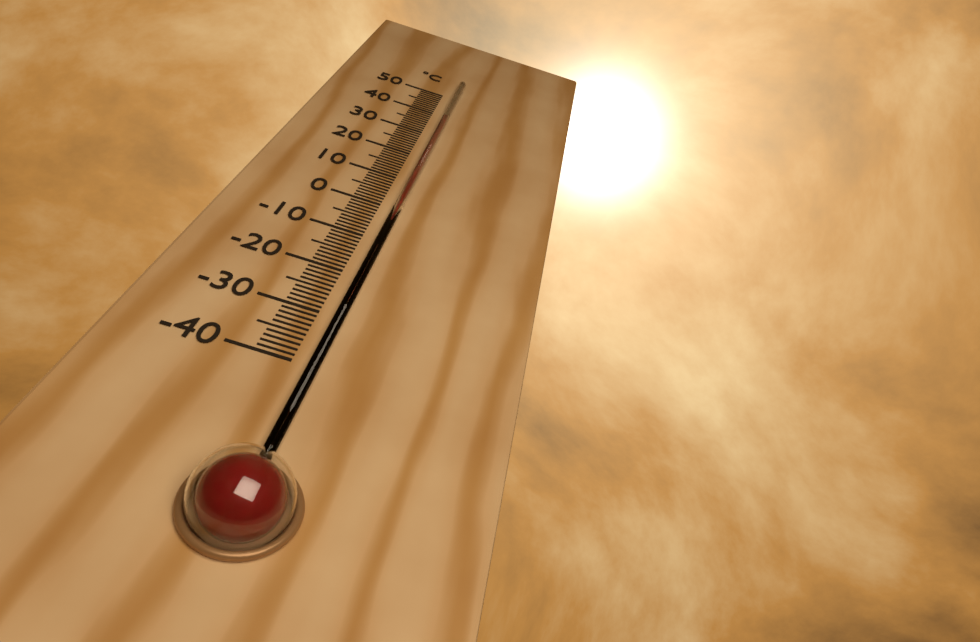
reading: 38 °C
